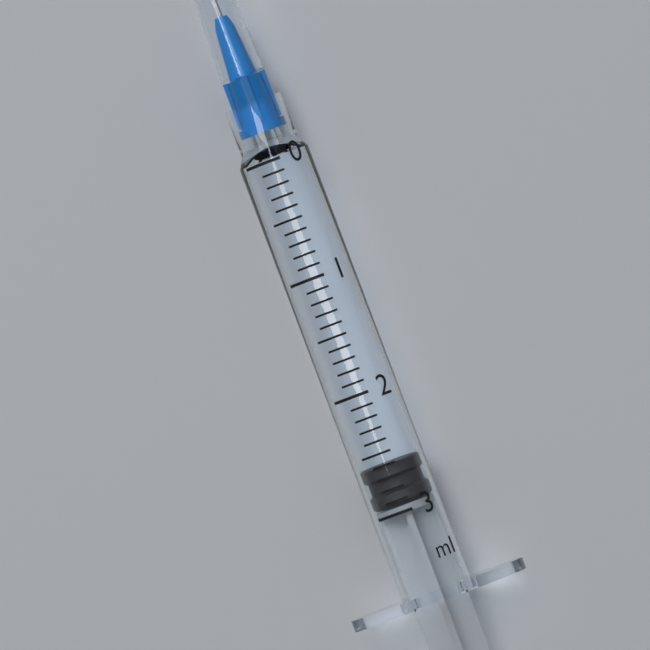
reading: 2.6 ml
